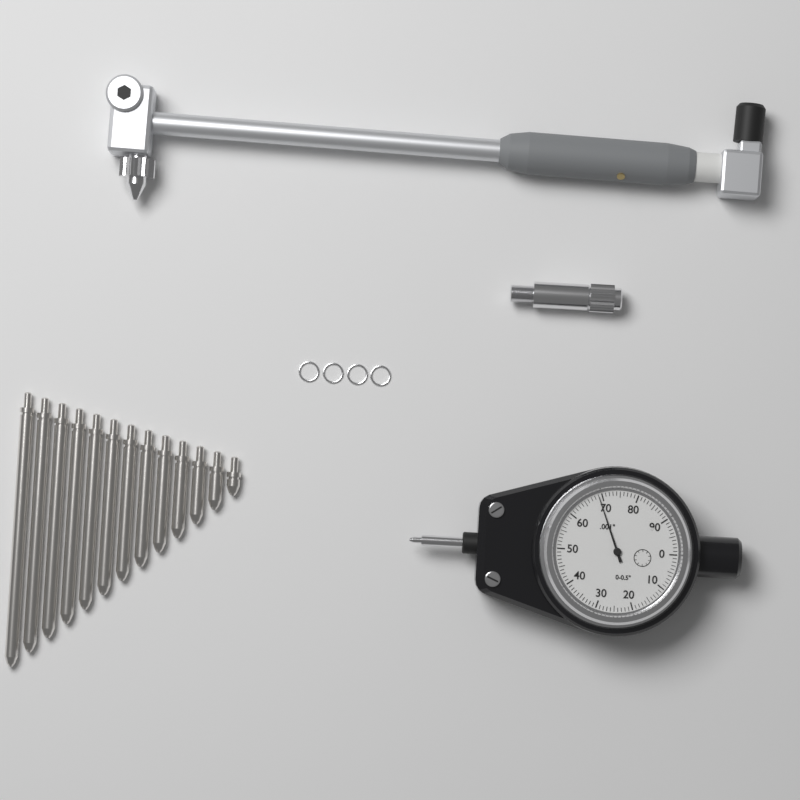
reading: 0.069 in
